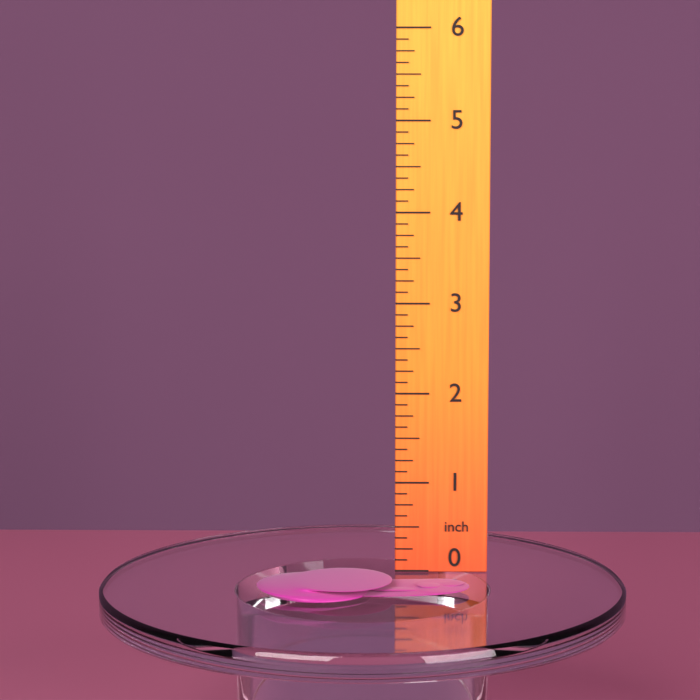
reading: 0.125 inch
